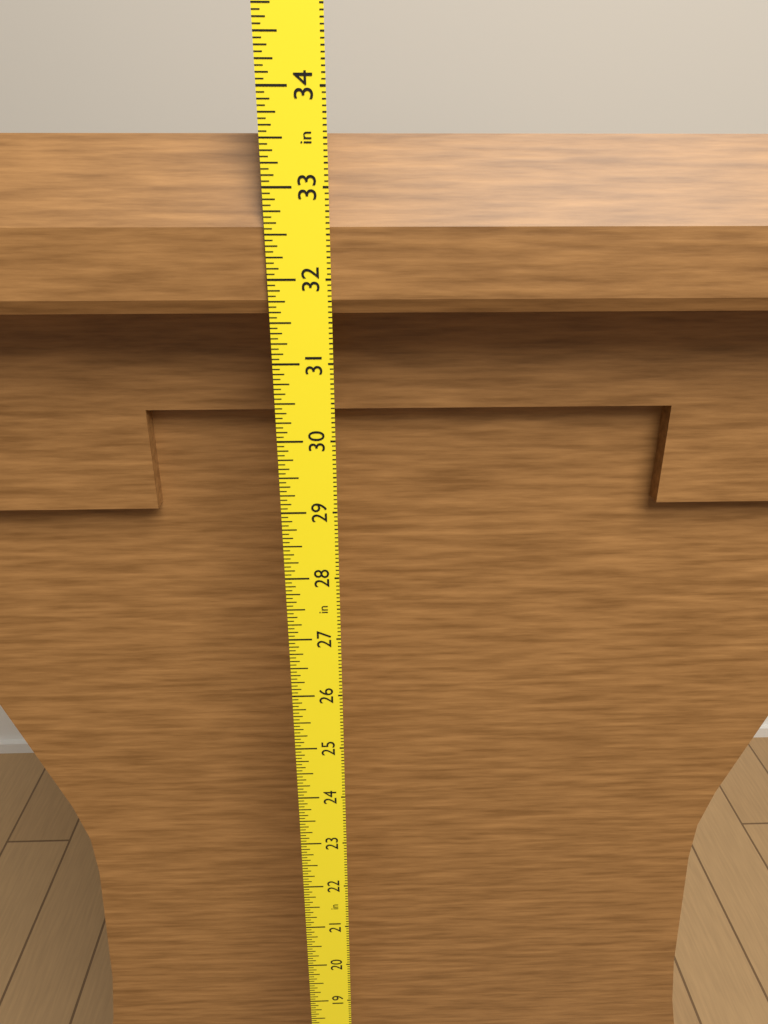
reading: 33.5625 in
